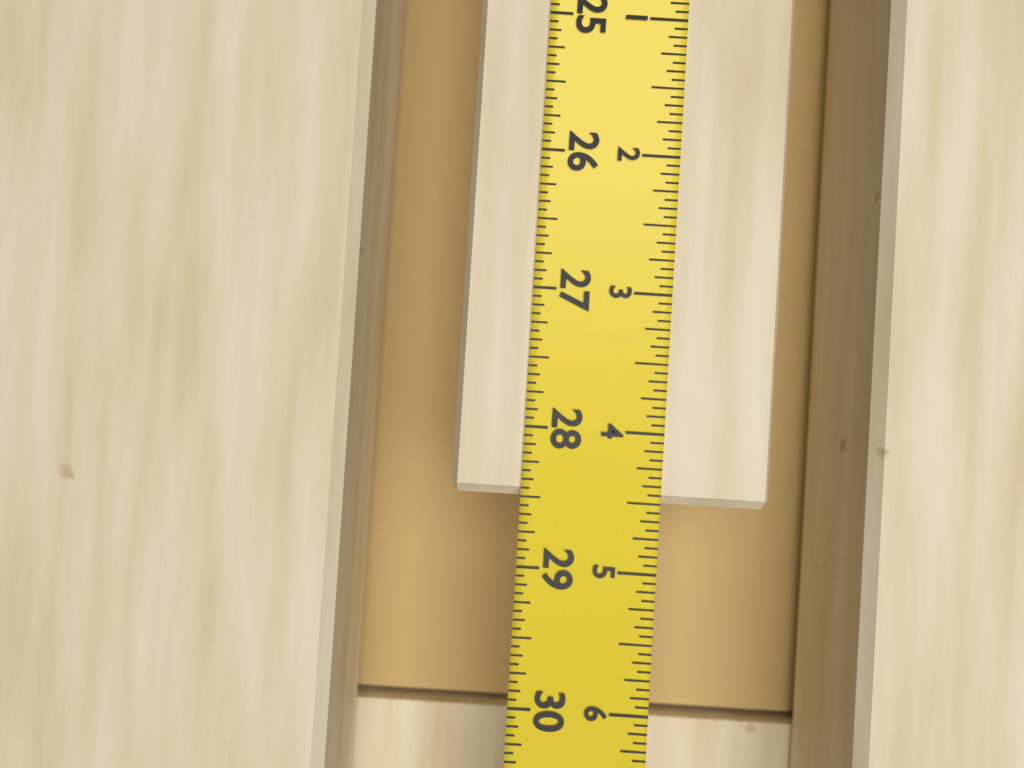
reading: 28.5000 in
